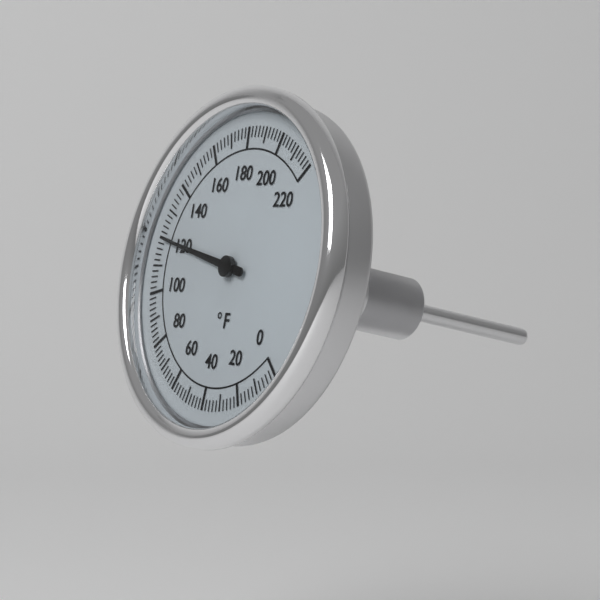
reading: 120 °F
